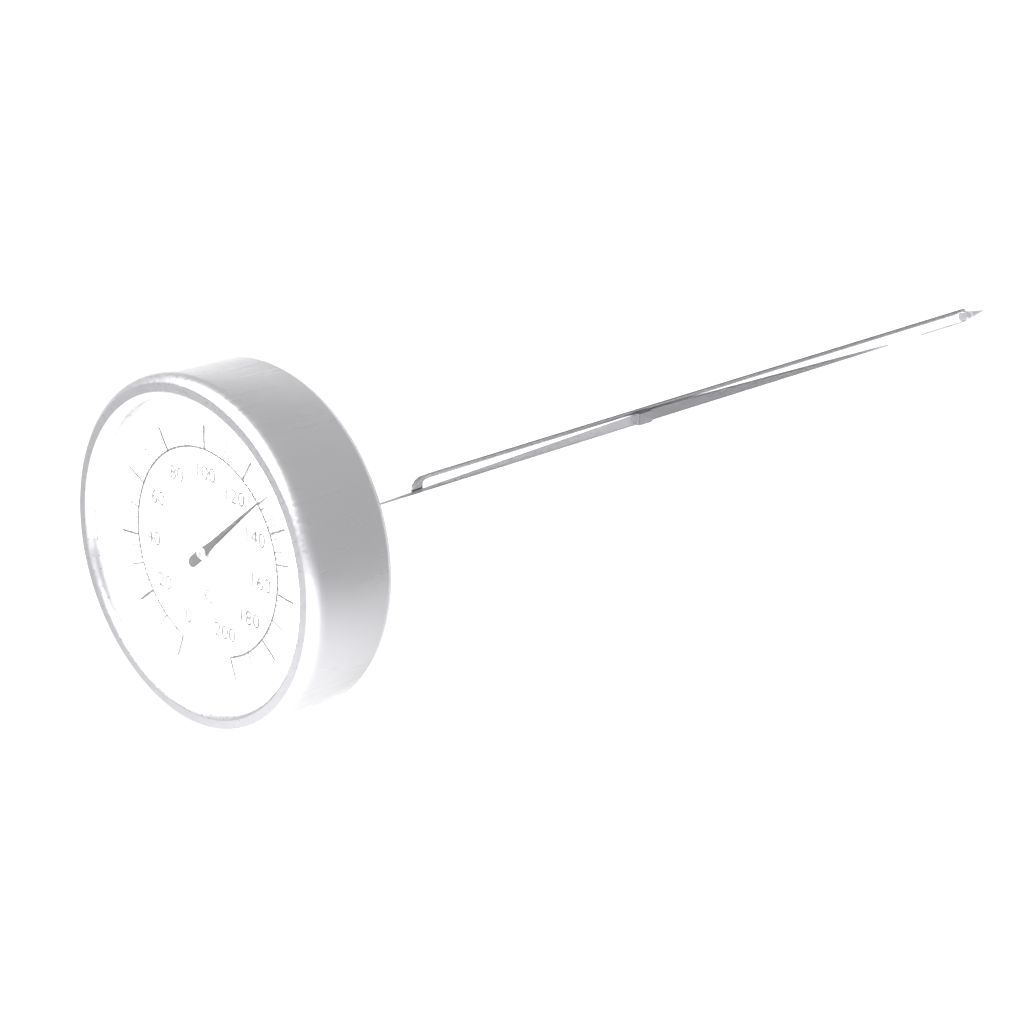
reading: 130 °C
